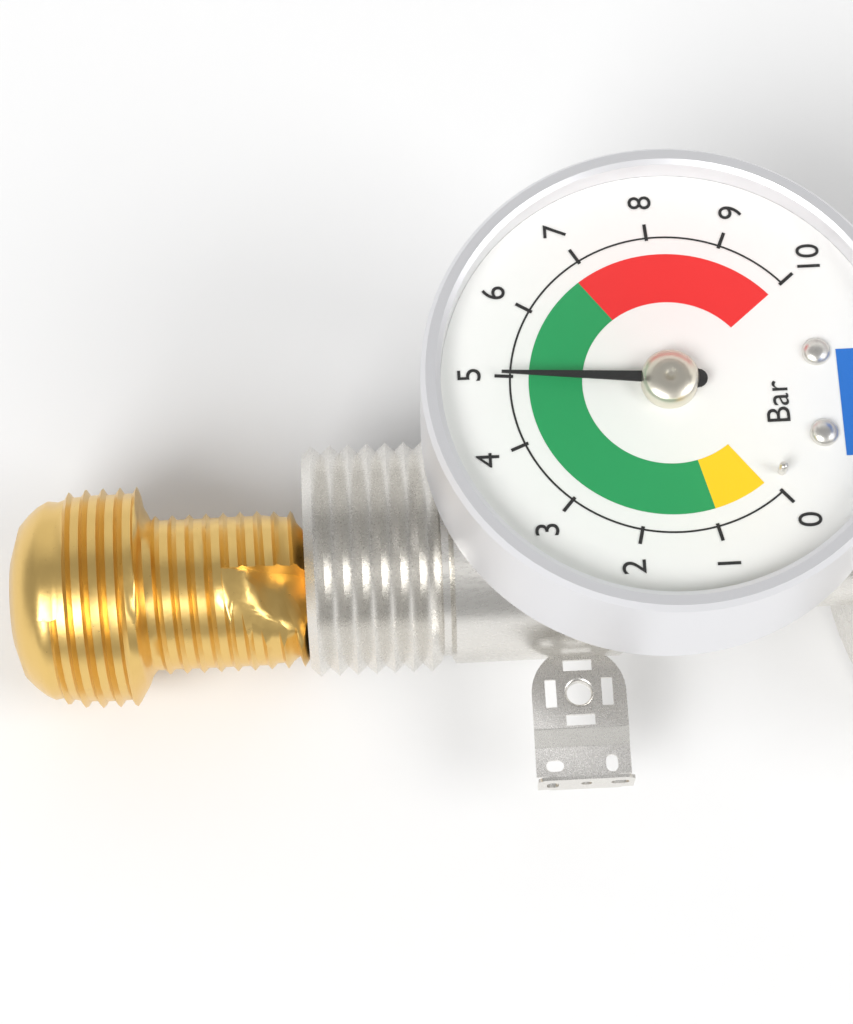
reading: 5 bar
